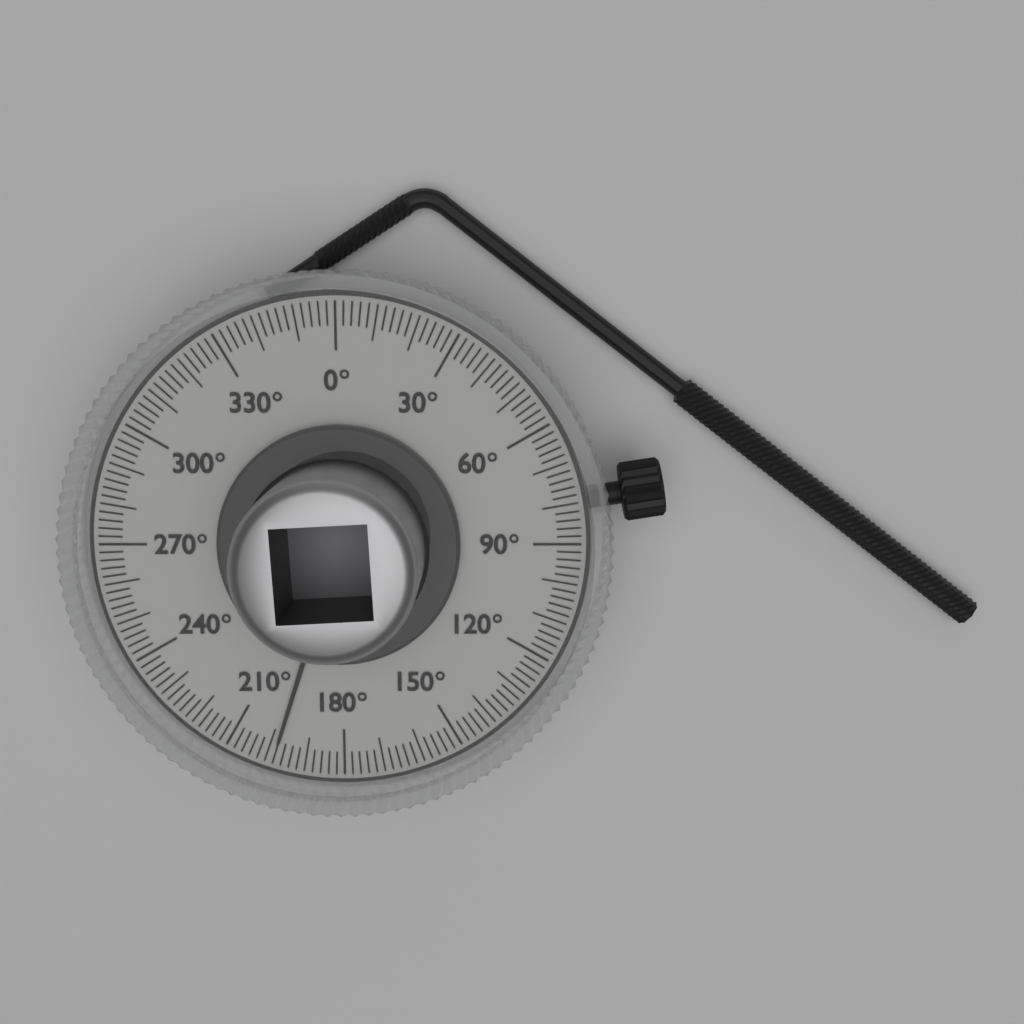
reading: 198 °
